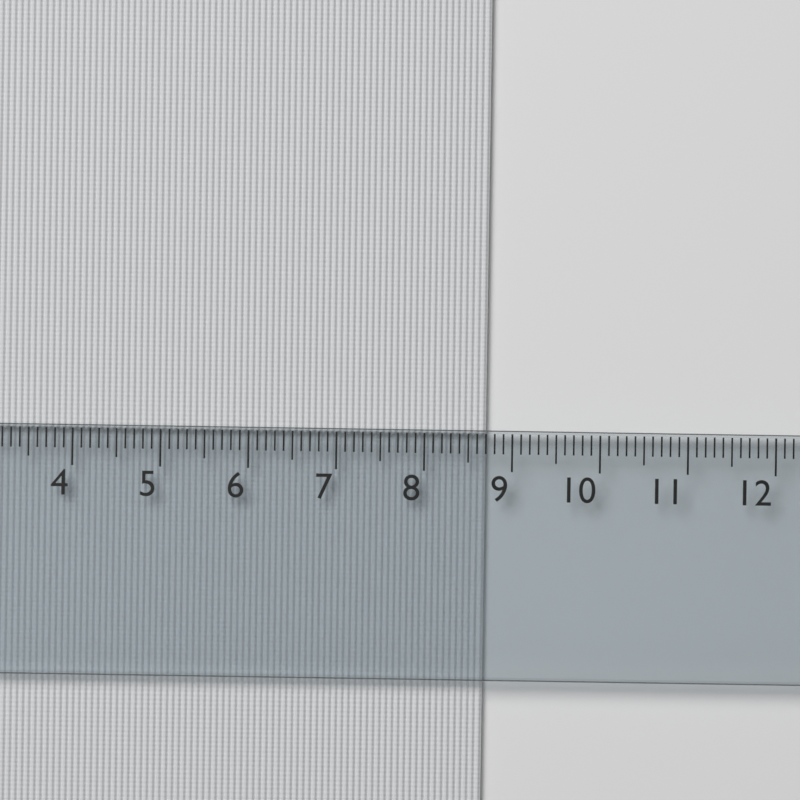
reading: 8.7 cm
